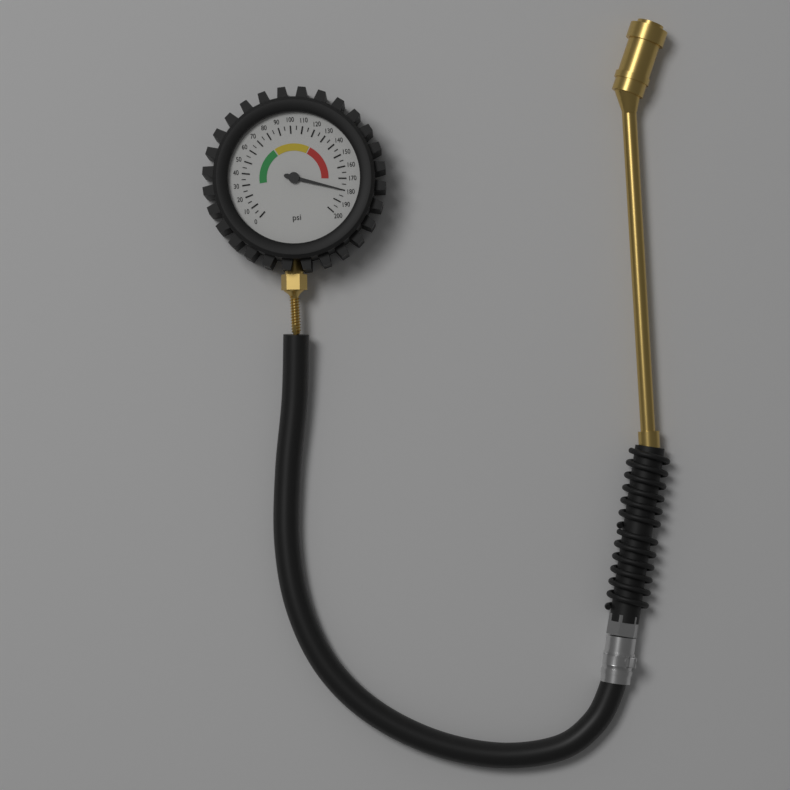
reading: 180 psi
